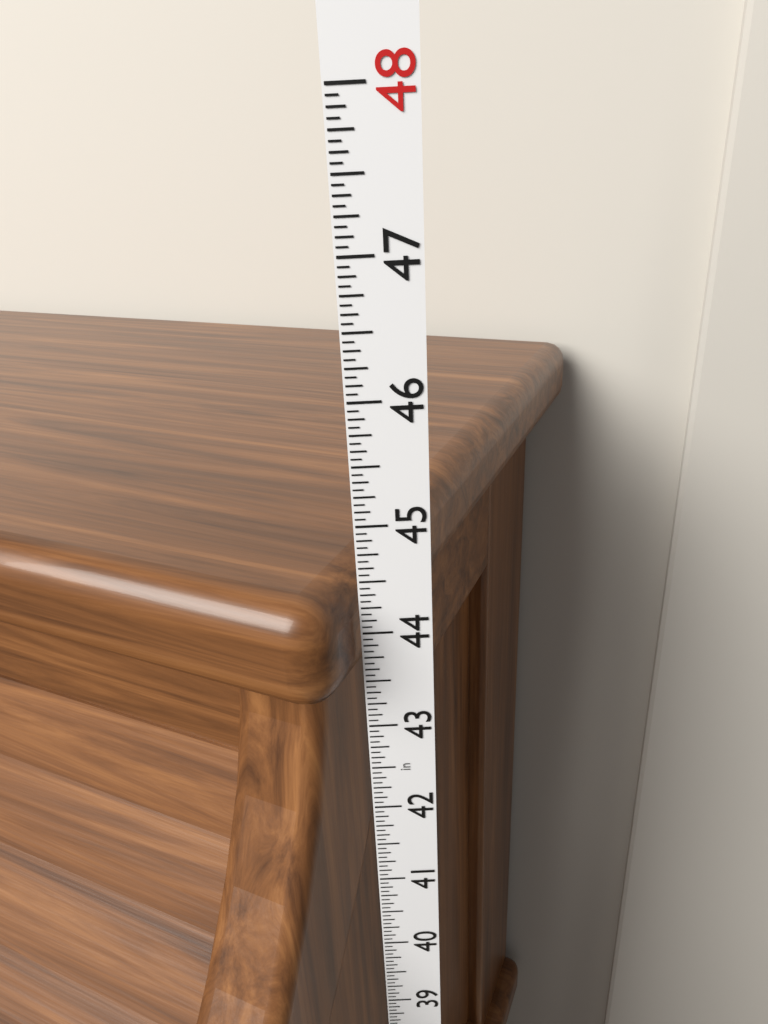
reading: 44.5000 in
